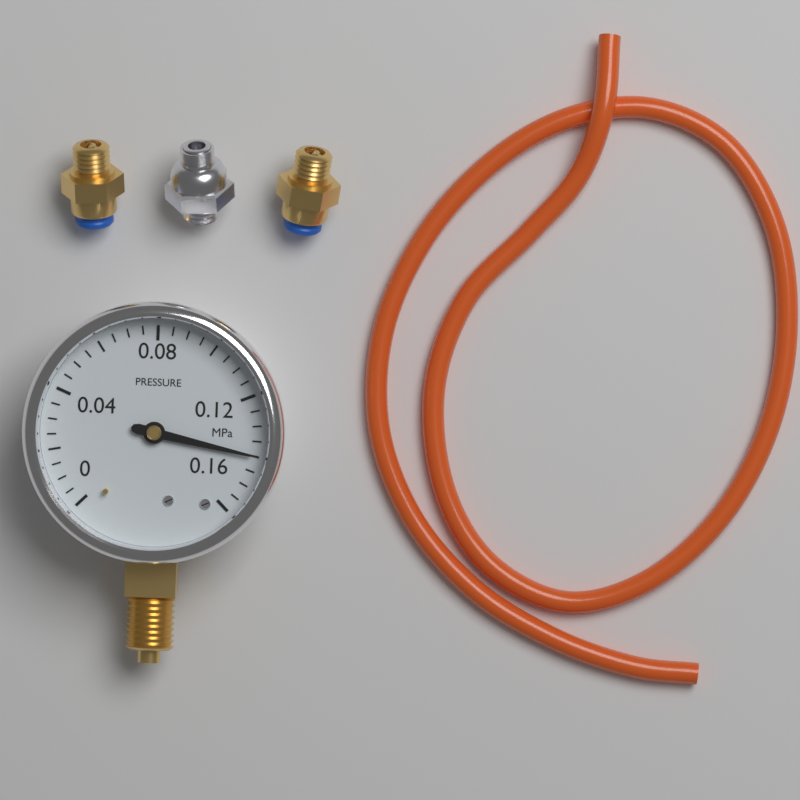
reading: 0.140 MPa
